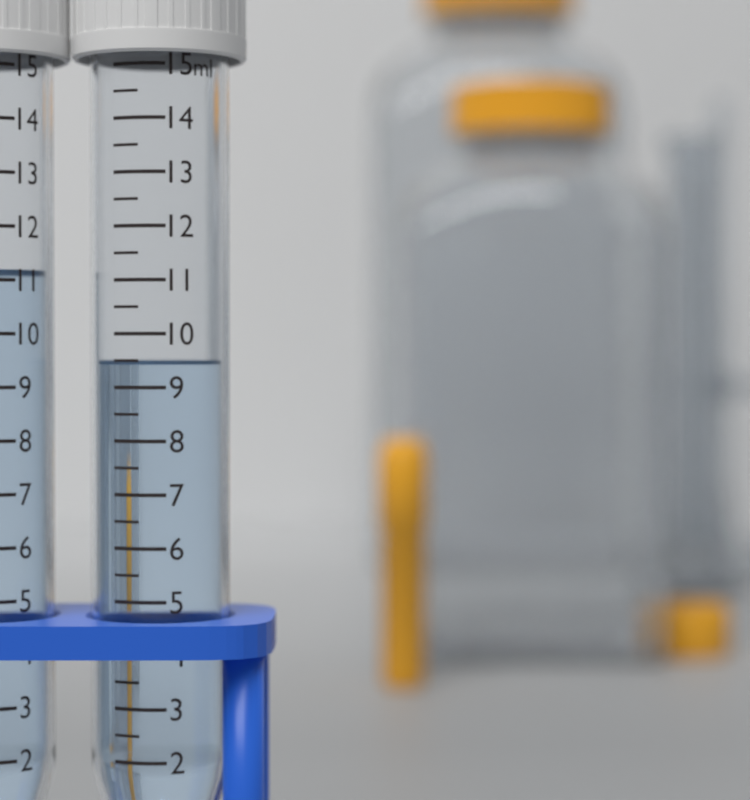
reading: 9.5 ml
